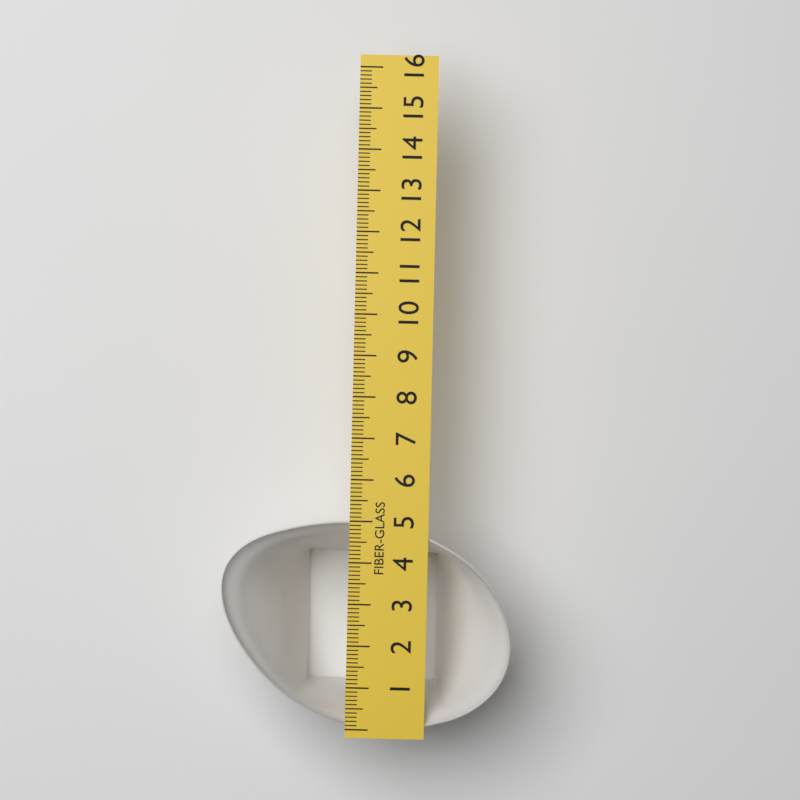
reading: 5.0 (no unit)
